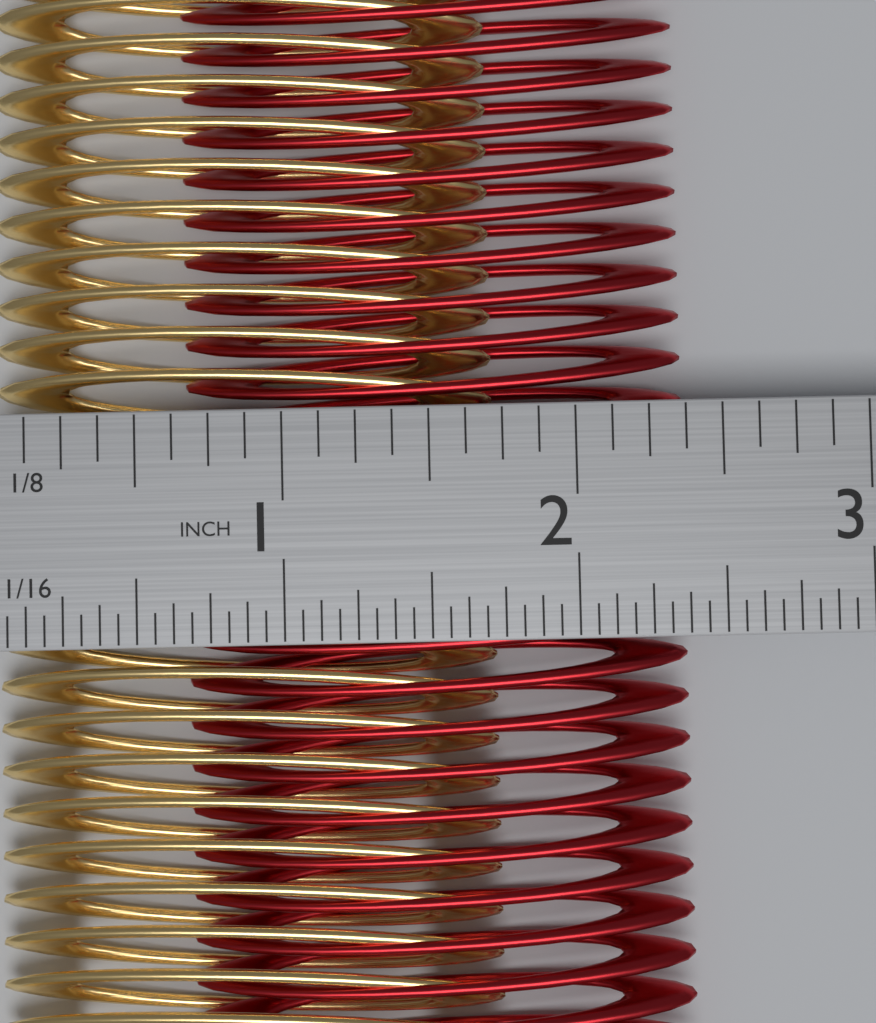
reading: 2.3750 in
